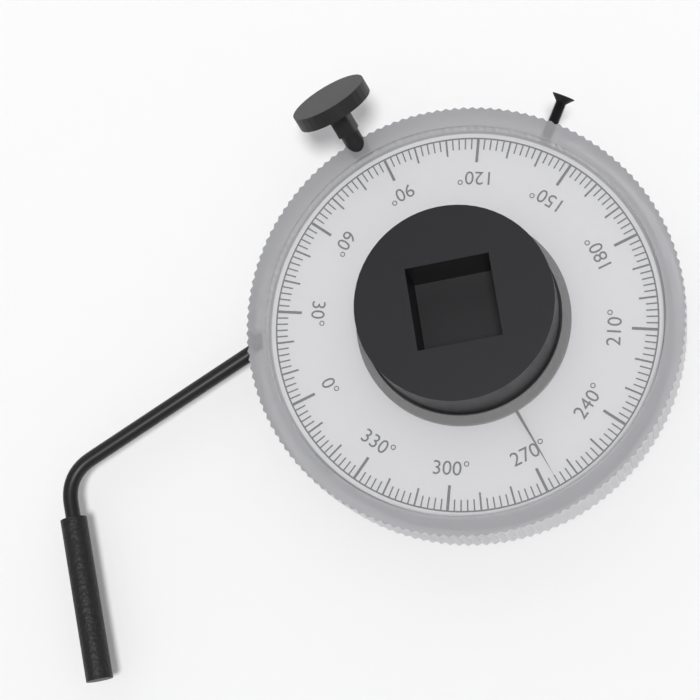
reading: 266 °
